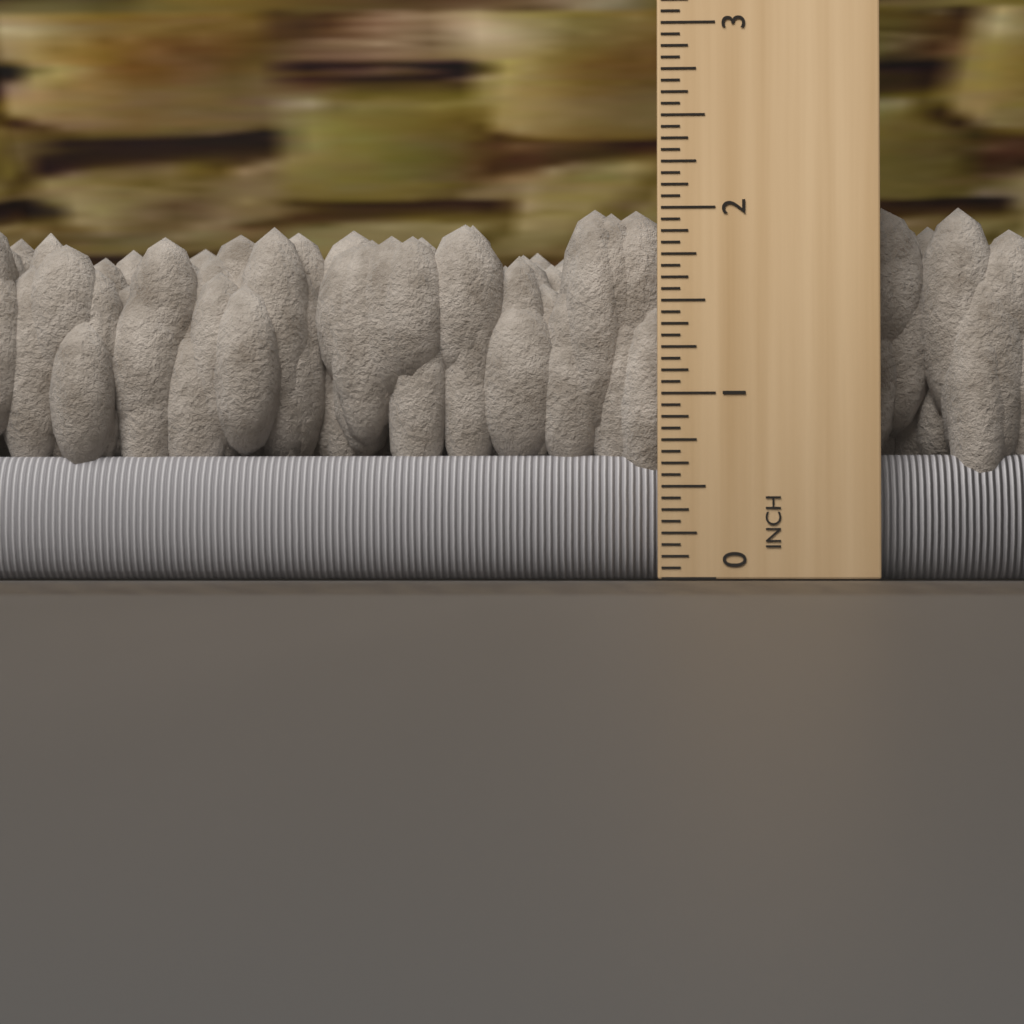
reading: 2.0625 in
